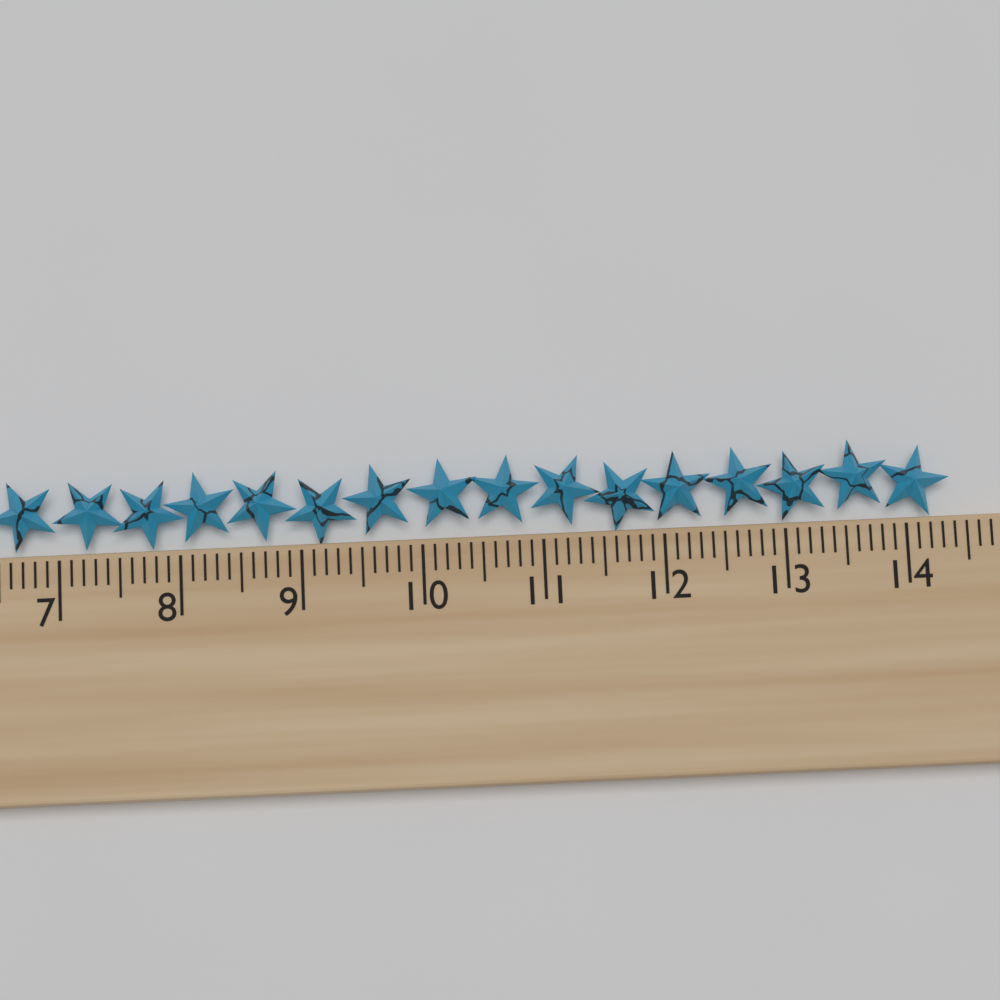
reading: 14.4 cm
